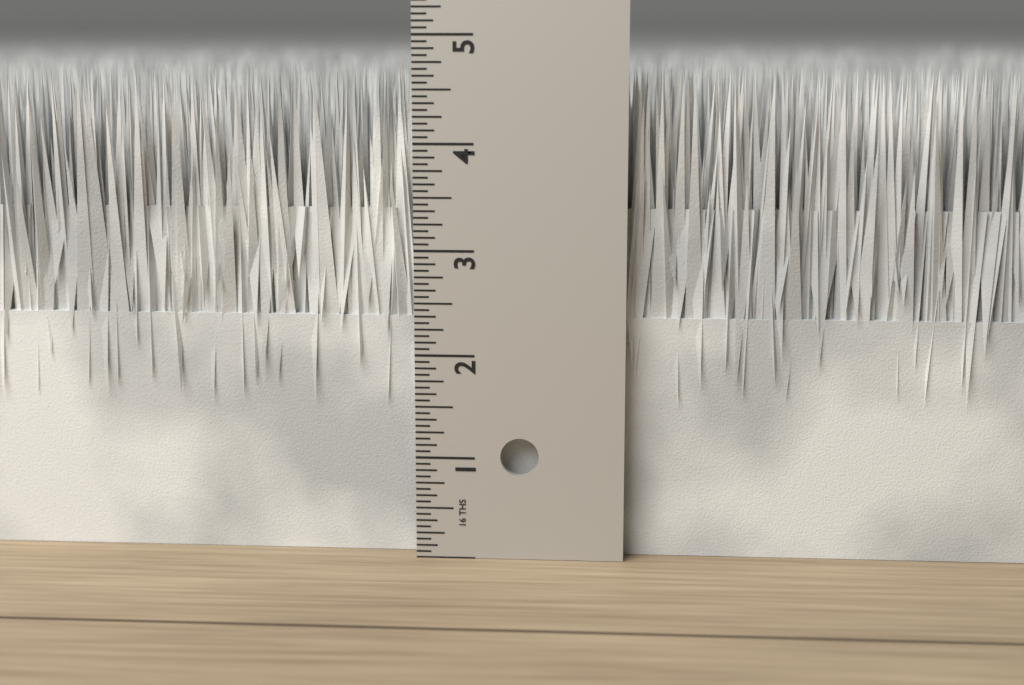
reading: 4.6875 in
